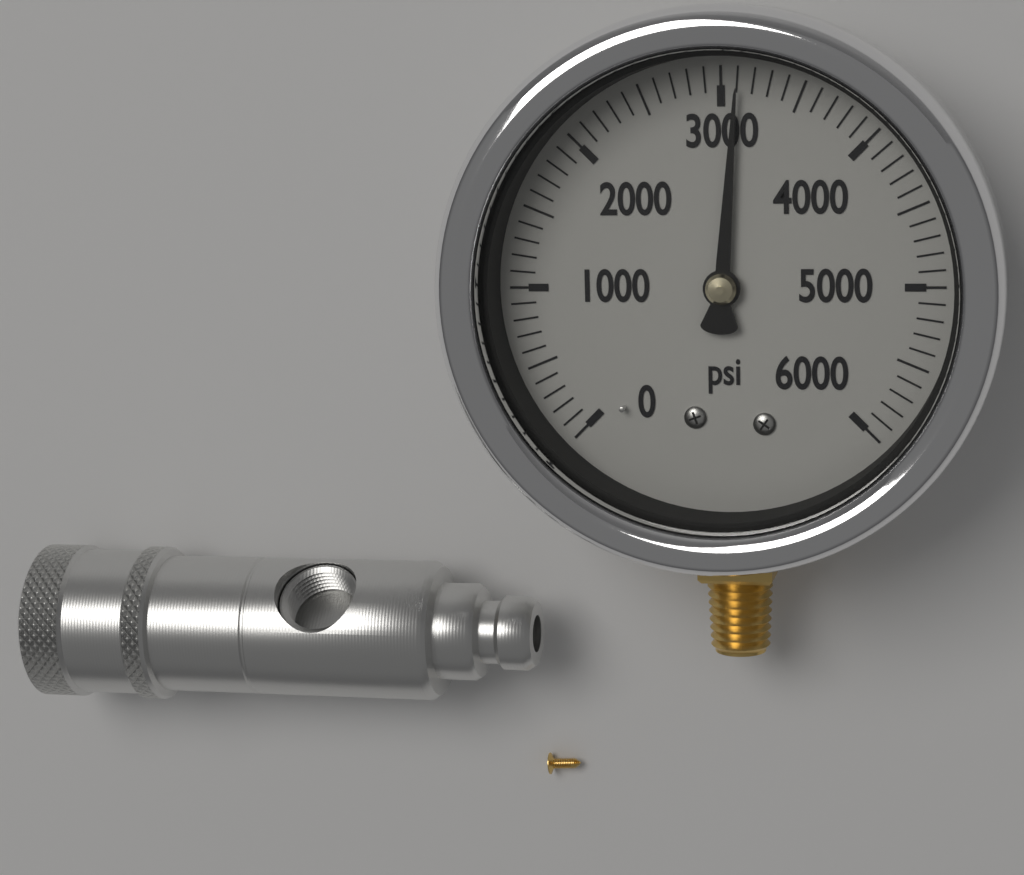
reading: 3100 psi
